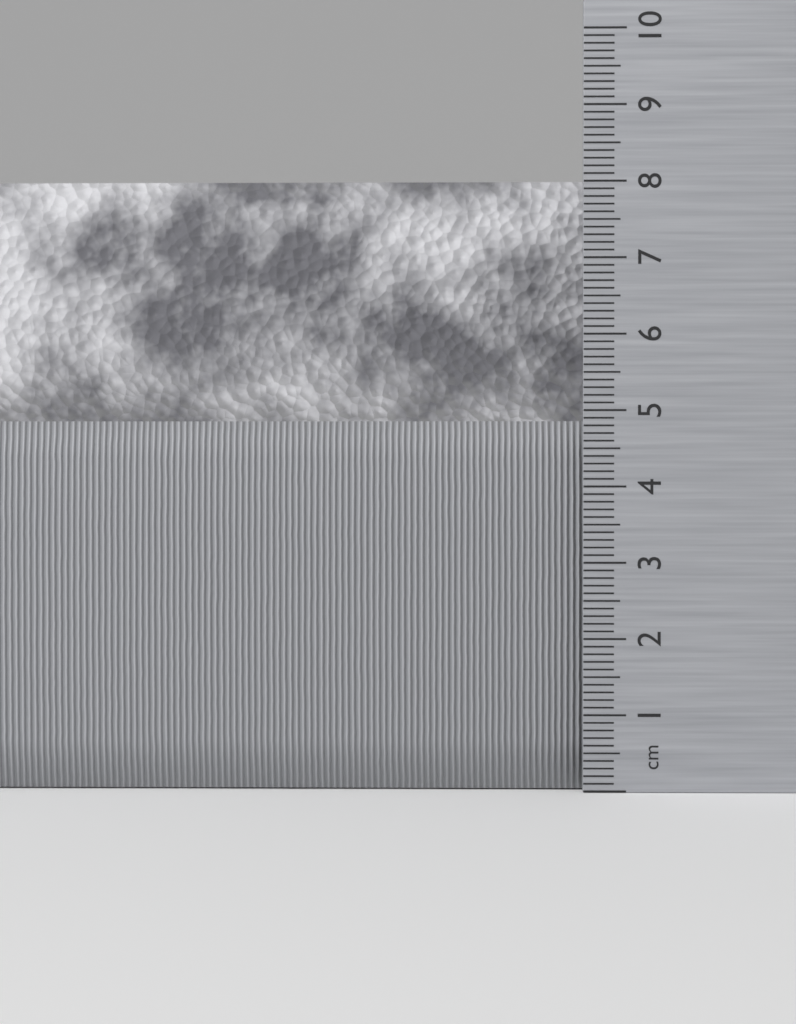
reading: 8.1 cm
